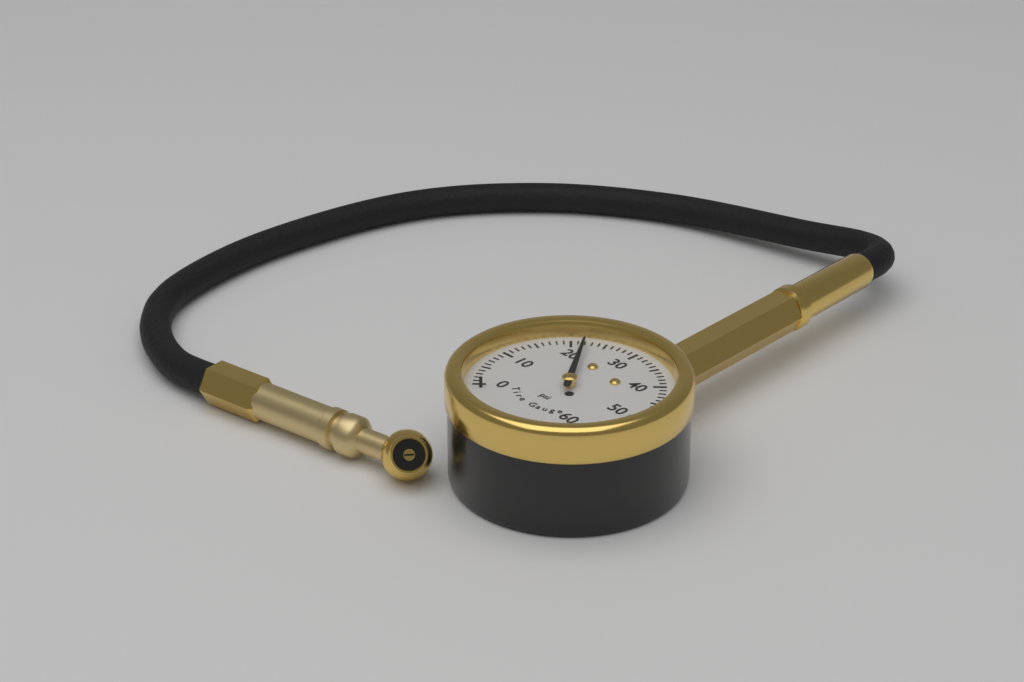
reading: 22 psi
